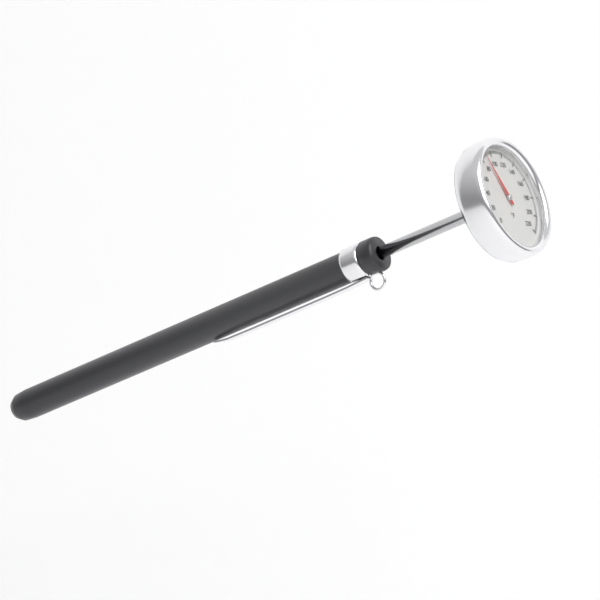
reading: 88 °F
